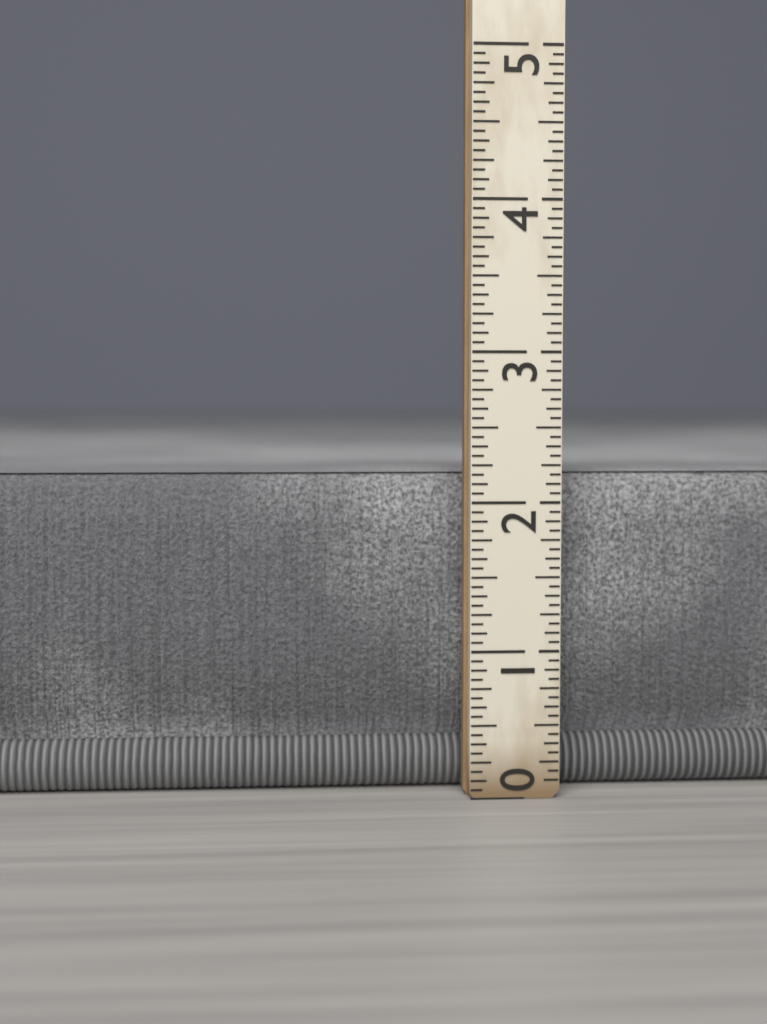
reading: 2.1875 (no unit)
